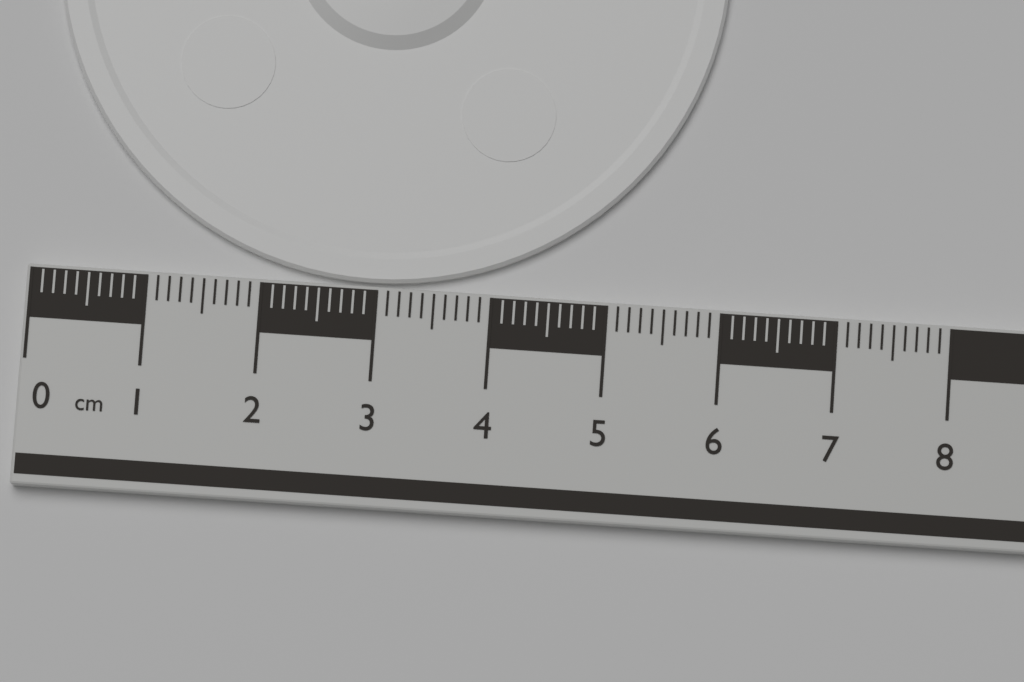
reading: 5.9 cm
